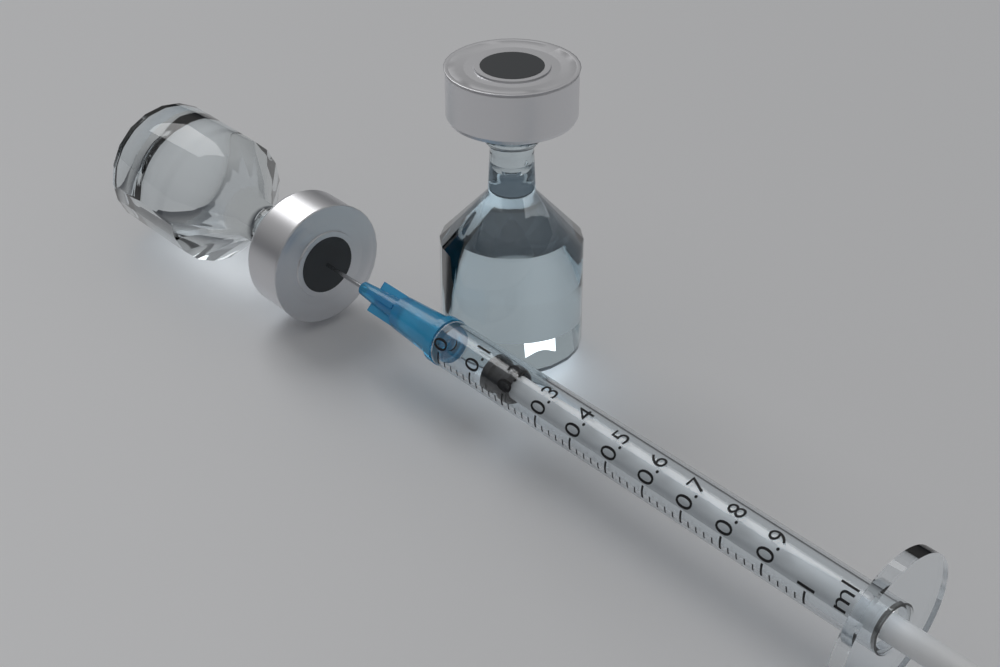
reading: 0.12 ml
